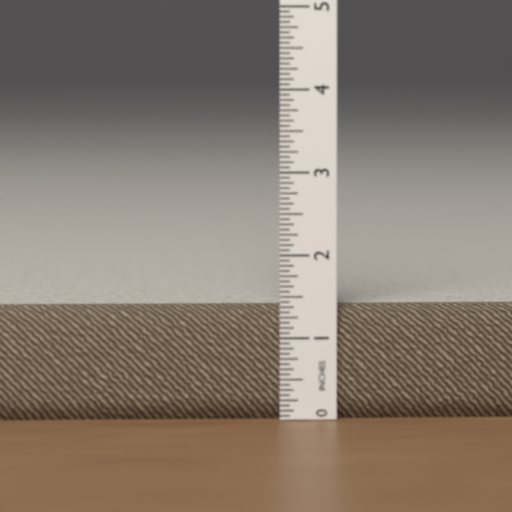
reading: 1.3750 in
